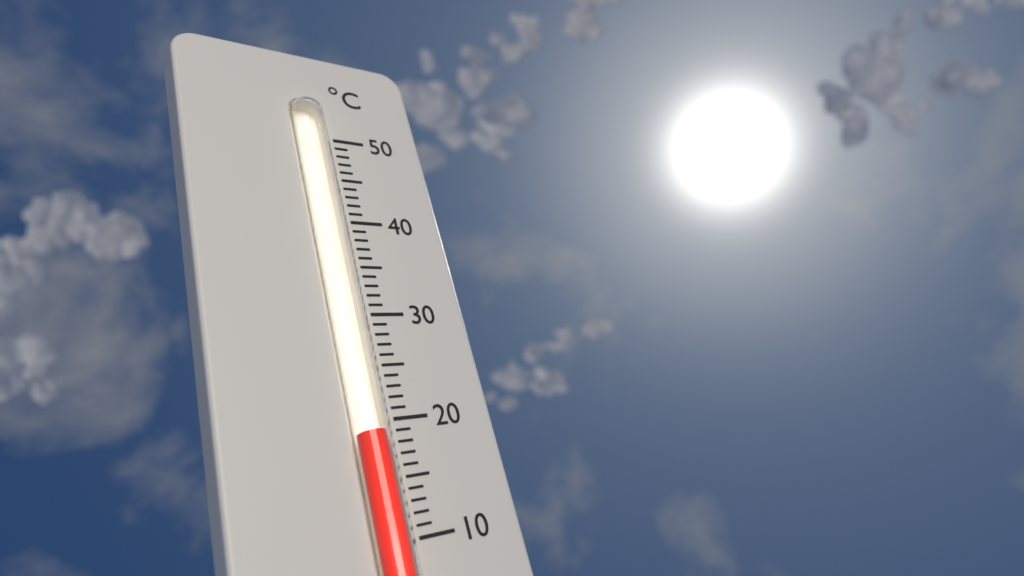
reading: 19 °C
